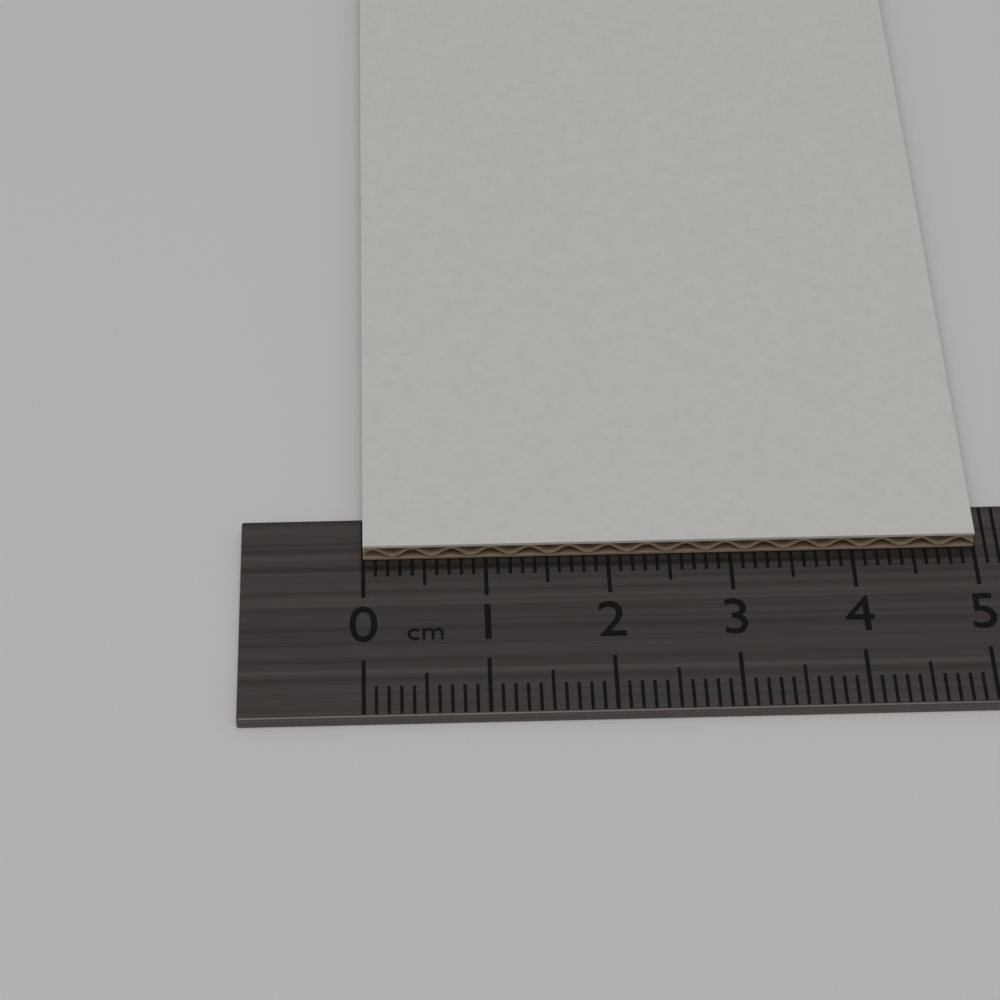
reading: 5.0 cm
